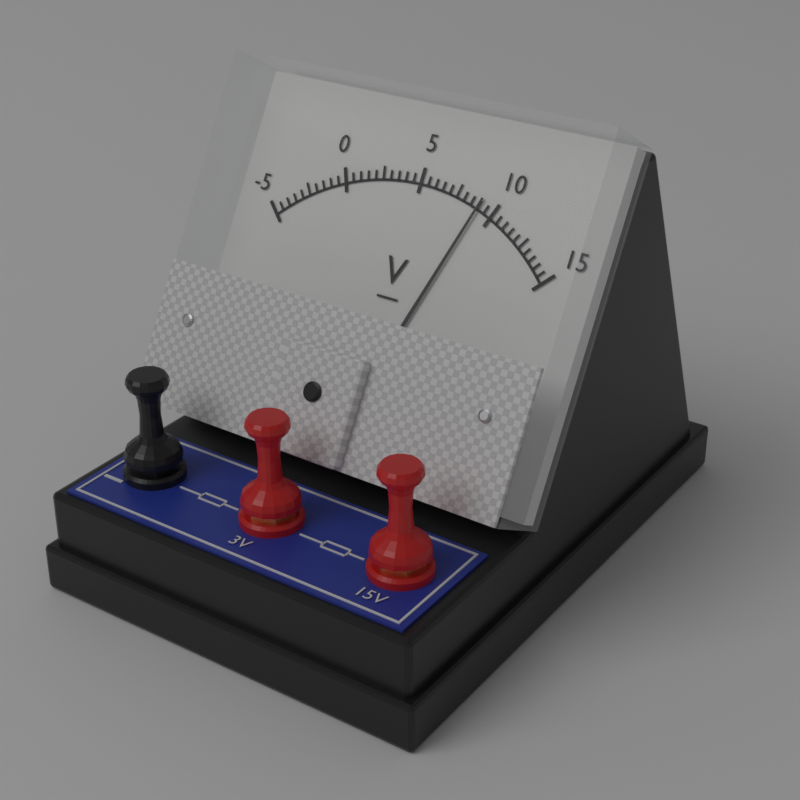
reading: 9.0 V
